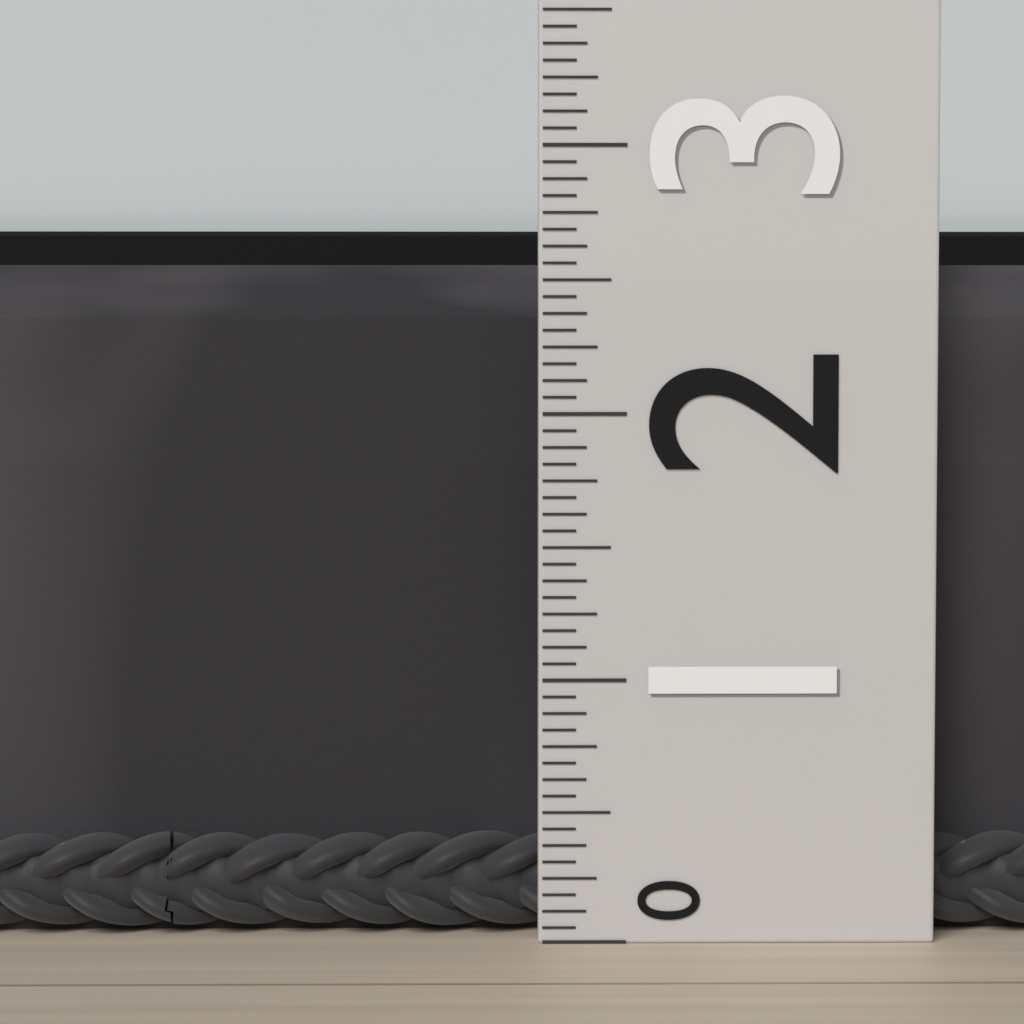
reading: 2.5625 (no unit)
